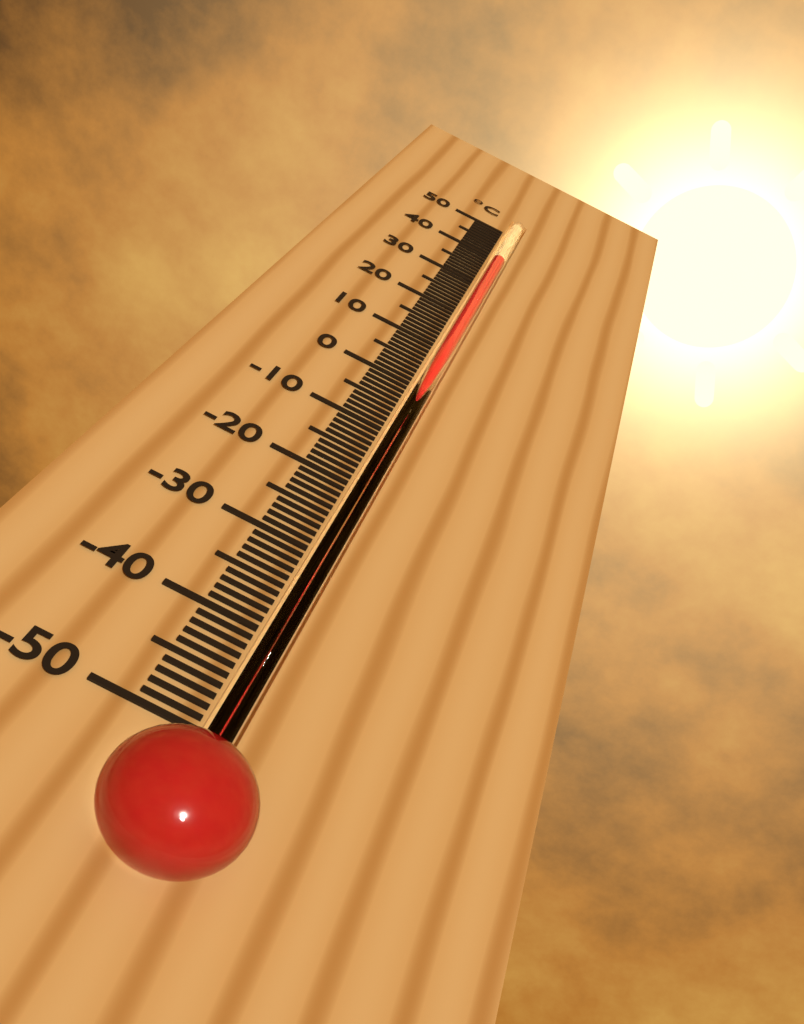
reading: 40 °C
